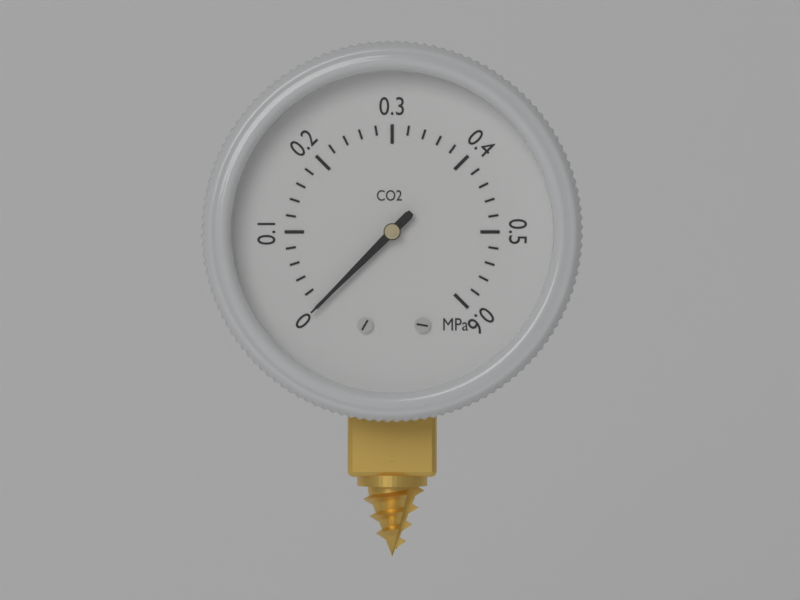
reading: 0.00 MPa
